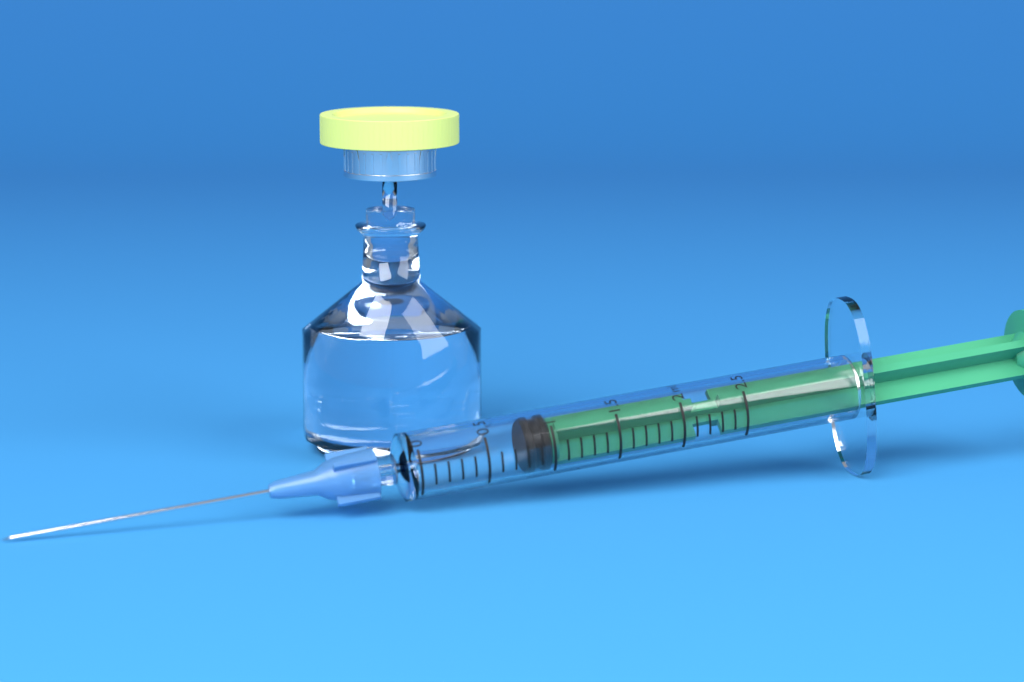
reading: 0.8 ml
